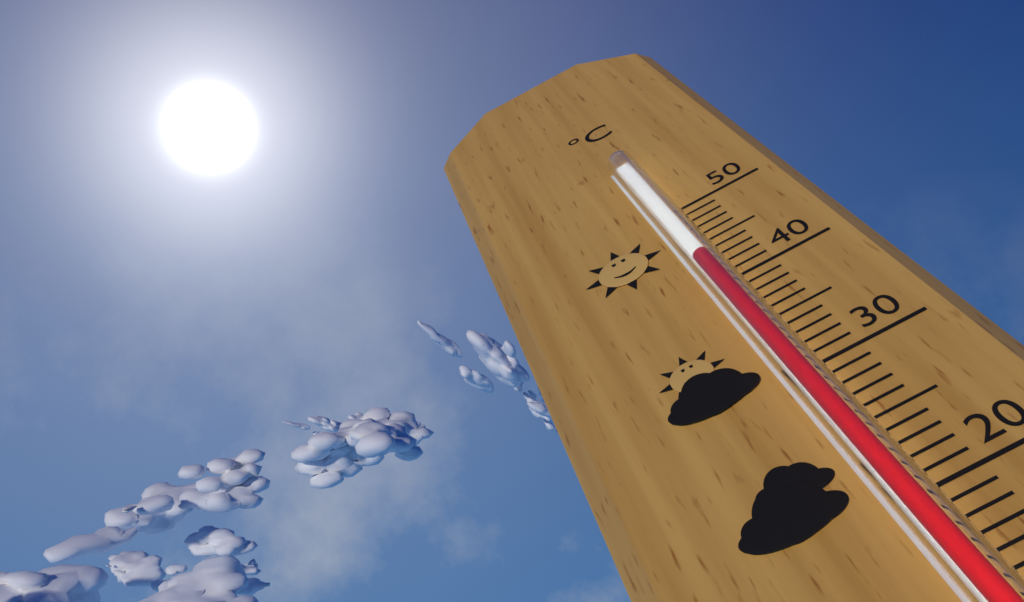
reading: 42 °C
